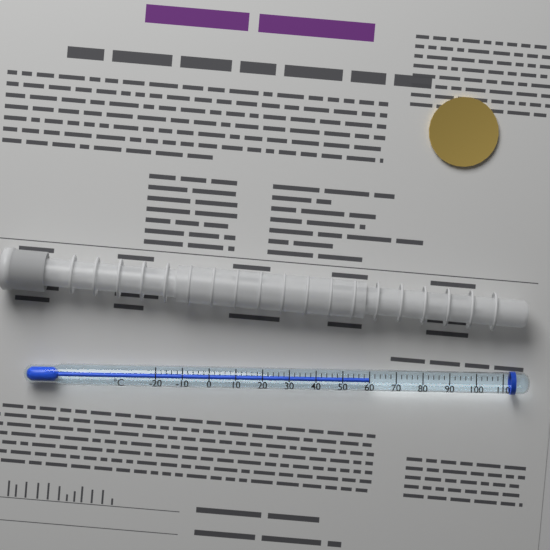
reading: 60 °C
